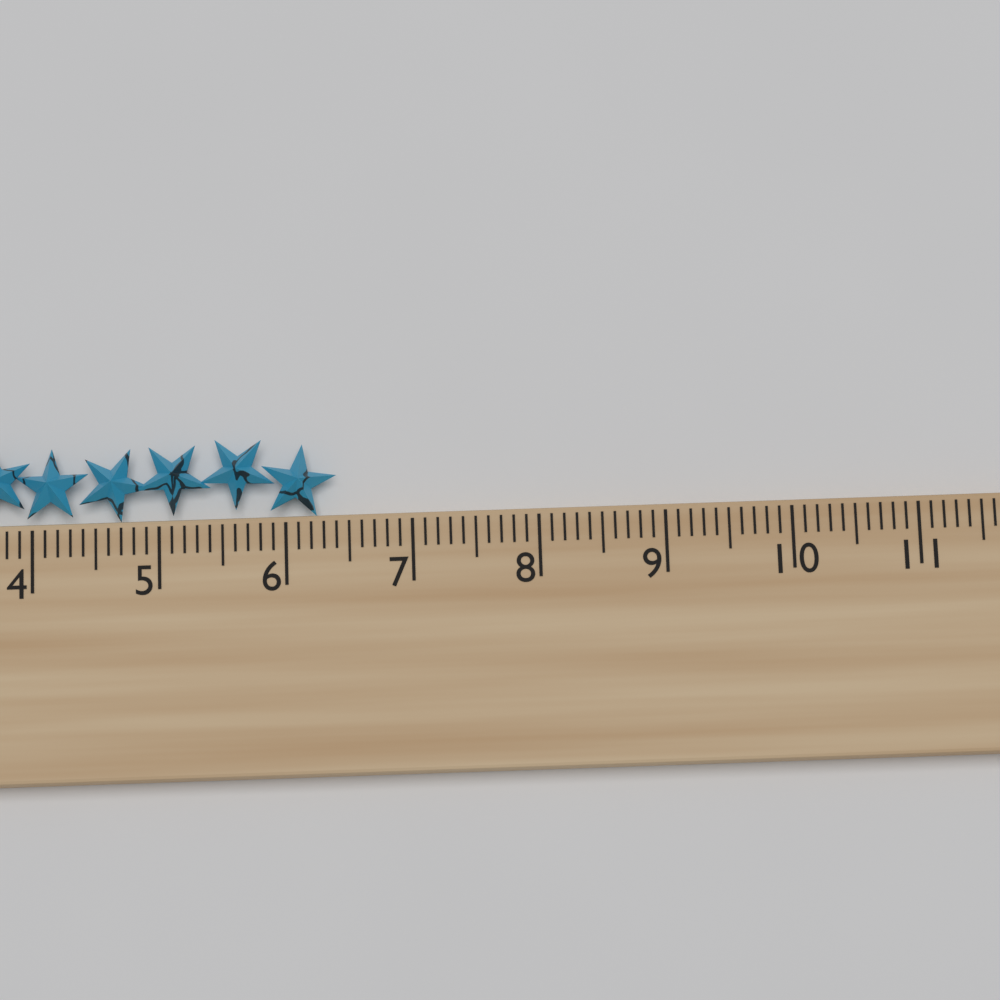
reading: 6.4 cm
